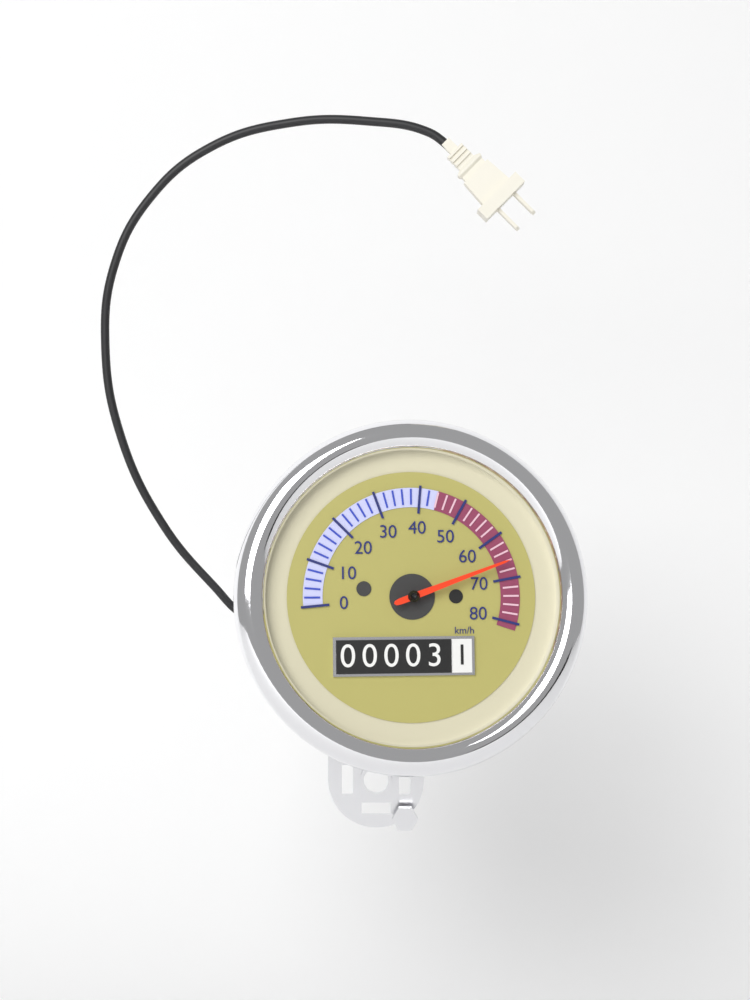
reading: 66 km/h
